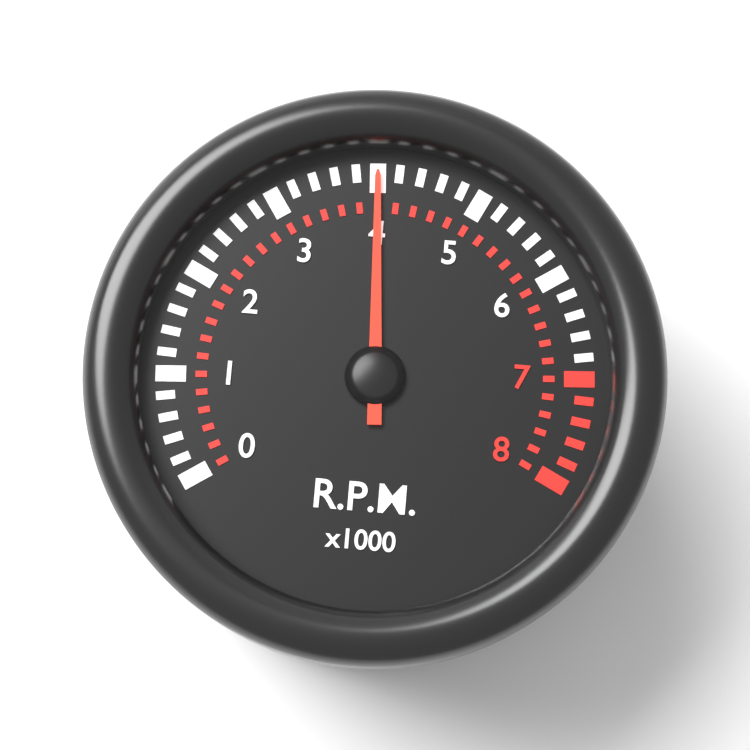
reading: 4.0 x1000 RPM
